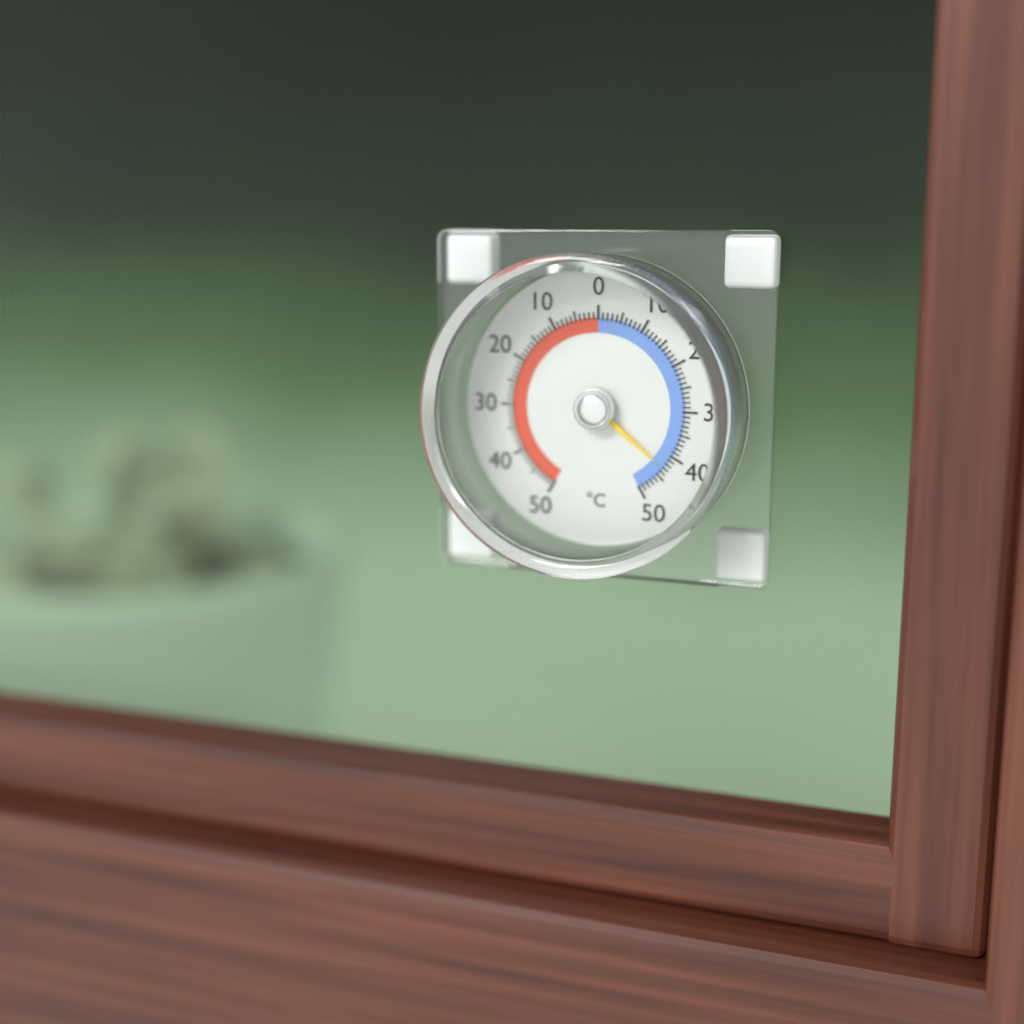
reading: -43 °C
